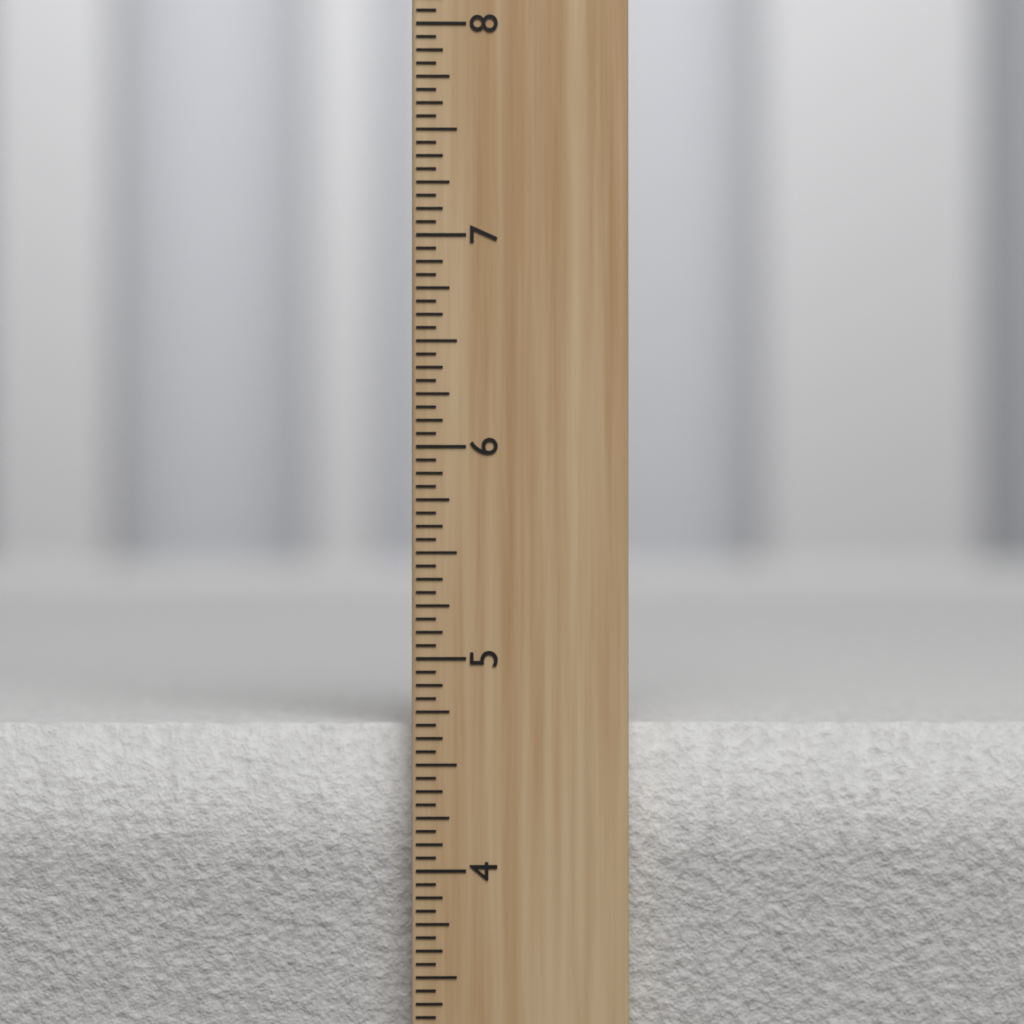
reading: 4.6875 inch
